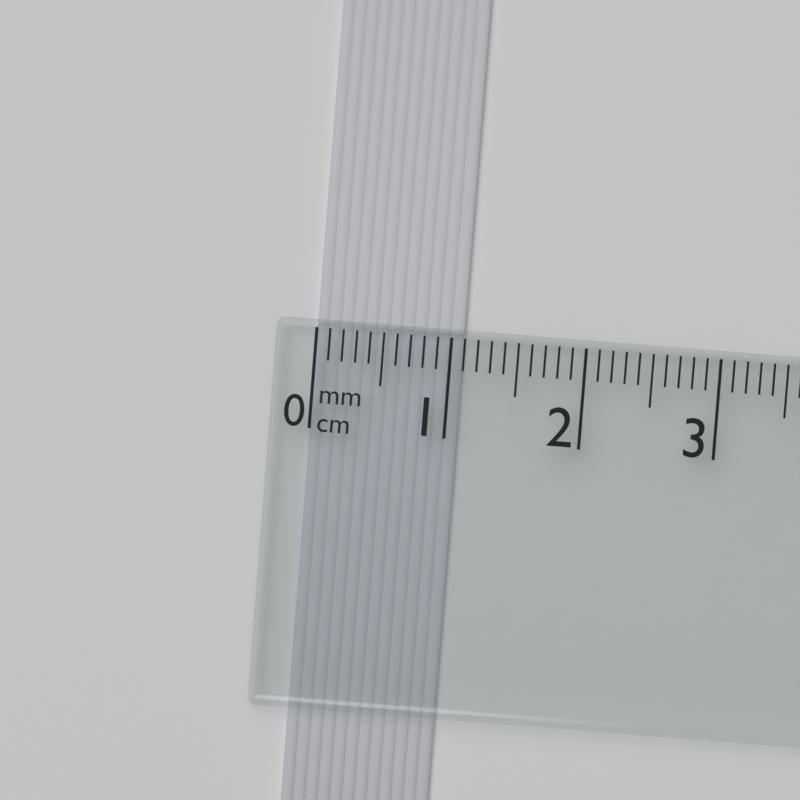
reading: 1.1 cm
